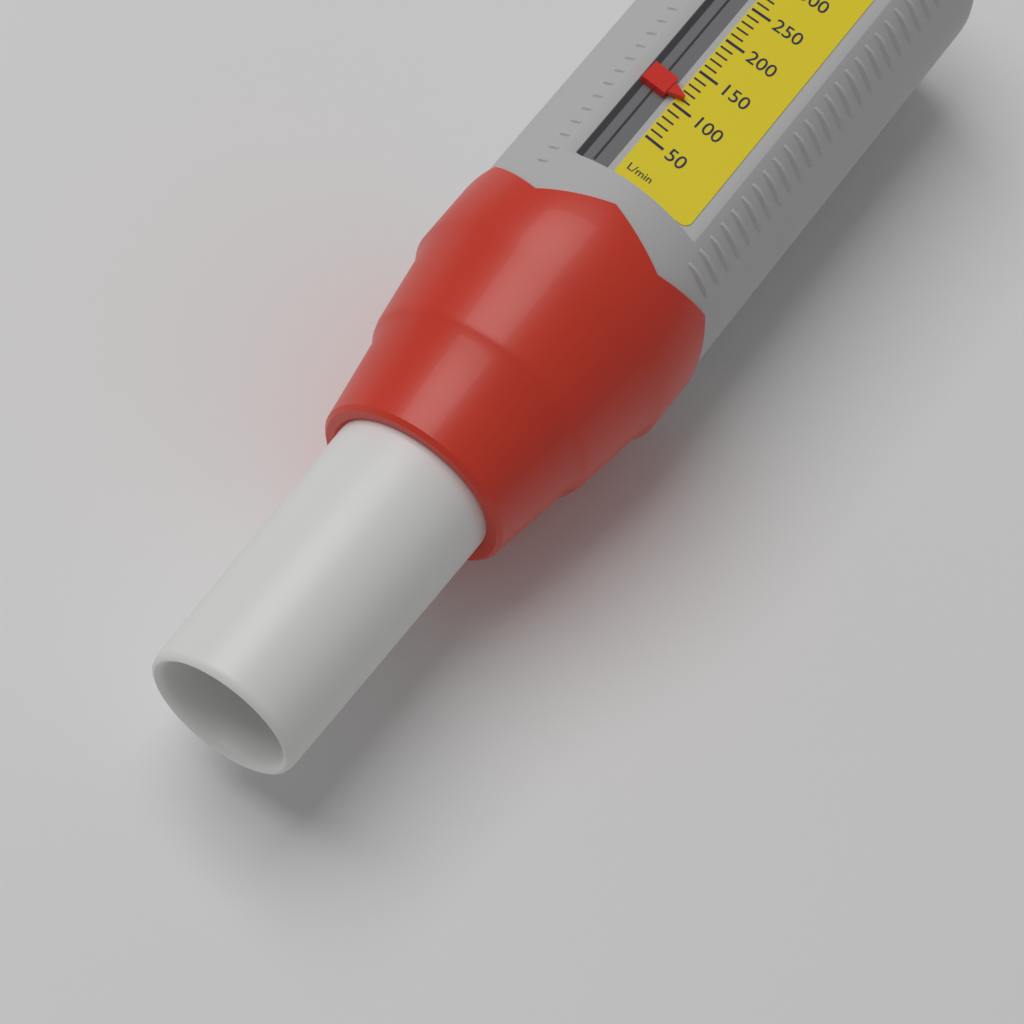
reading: 110 L/min
